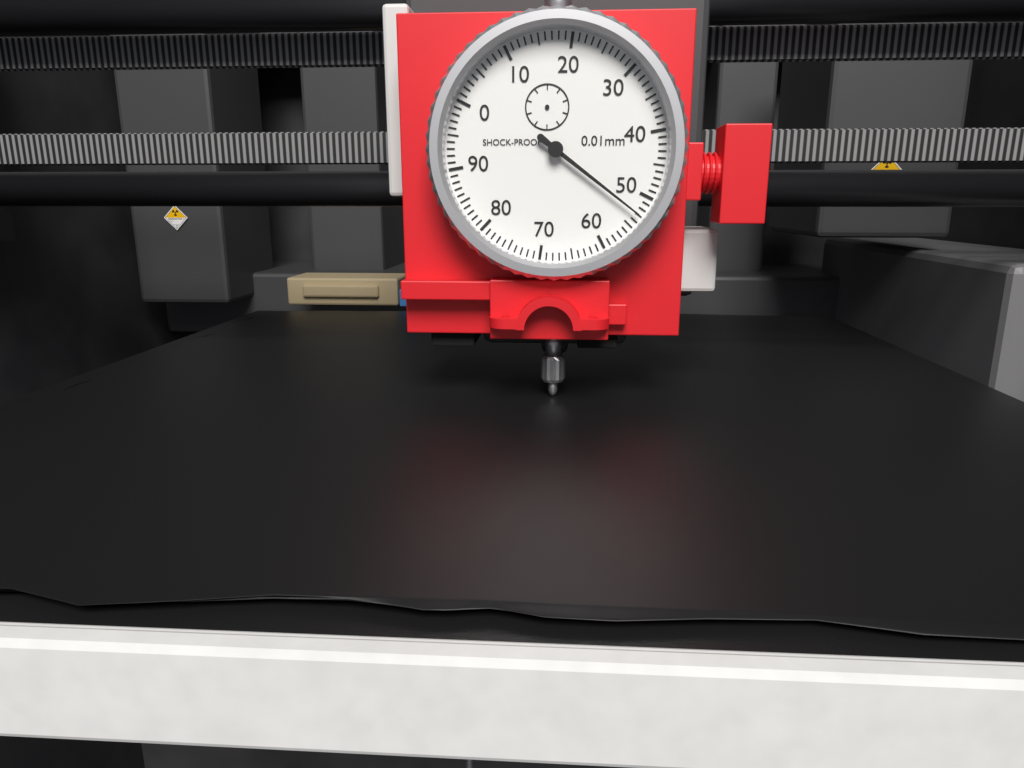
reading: 53 0.01mm
